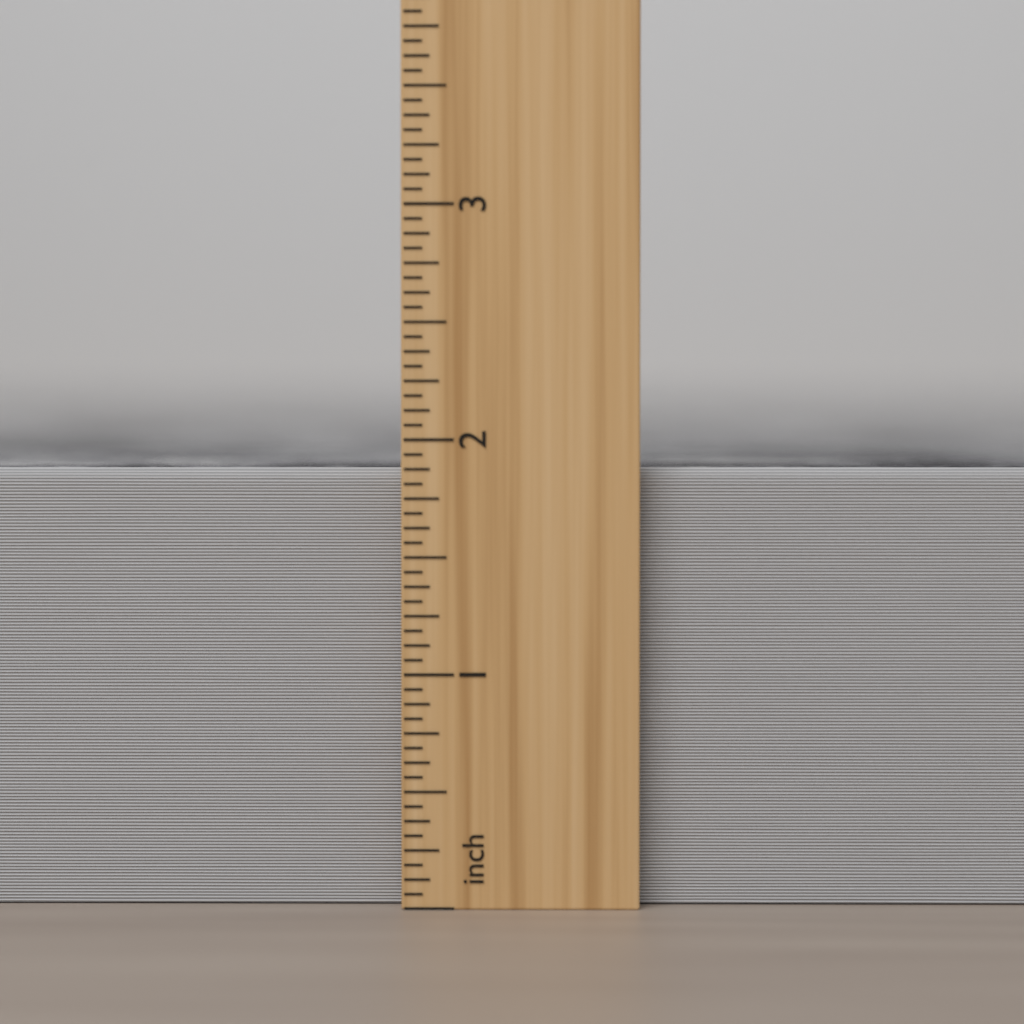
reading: 1.8750 inch
